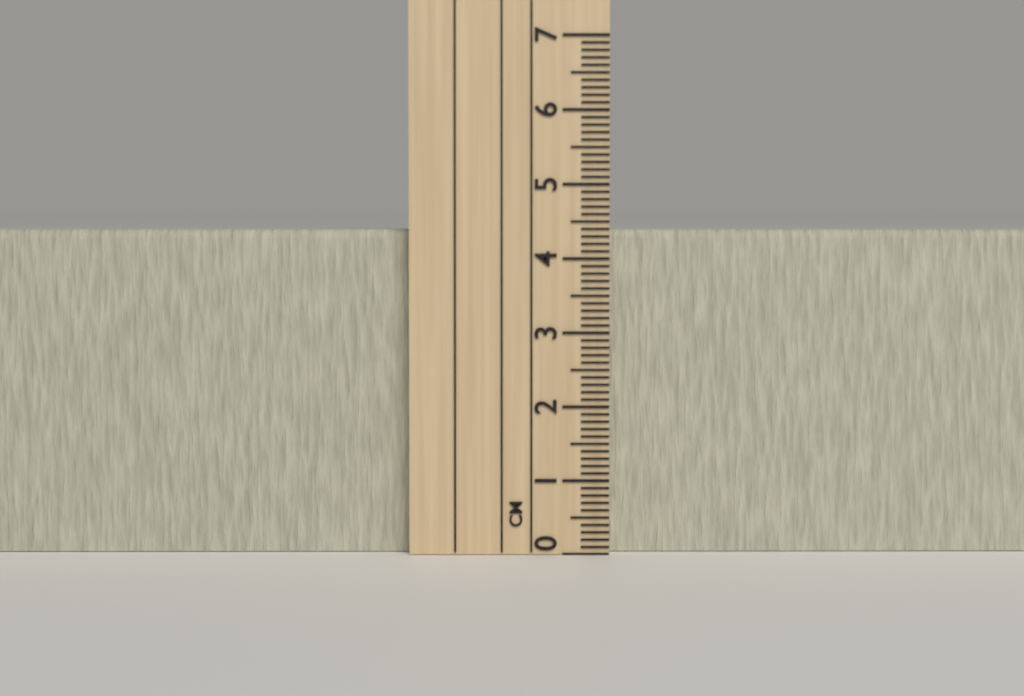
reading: 4.4 cm
